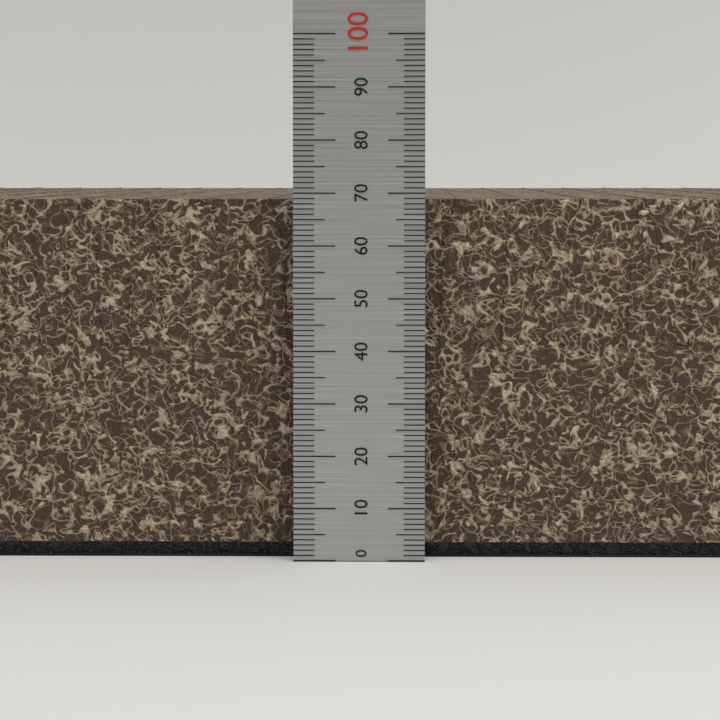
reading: 69 (no unit)
